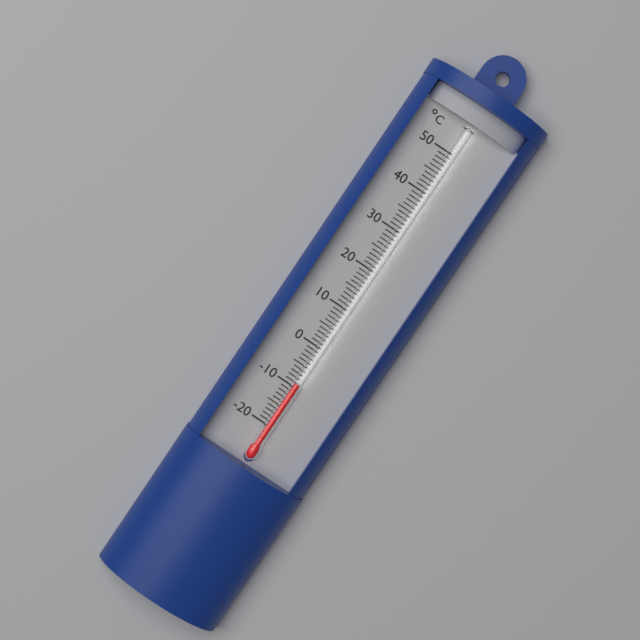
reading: -9 °C
